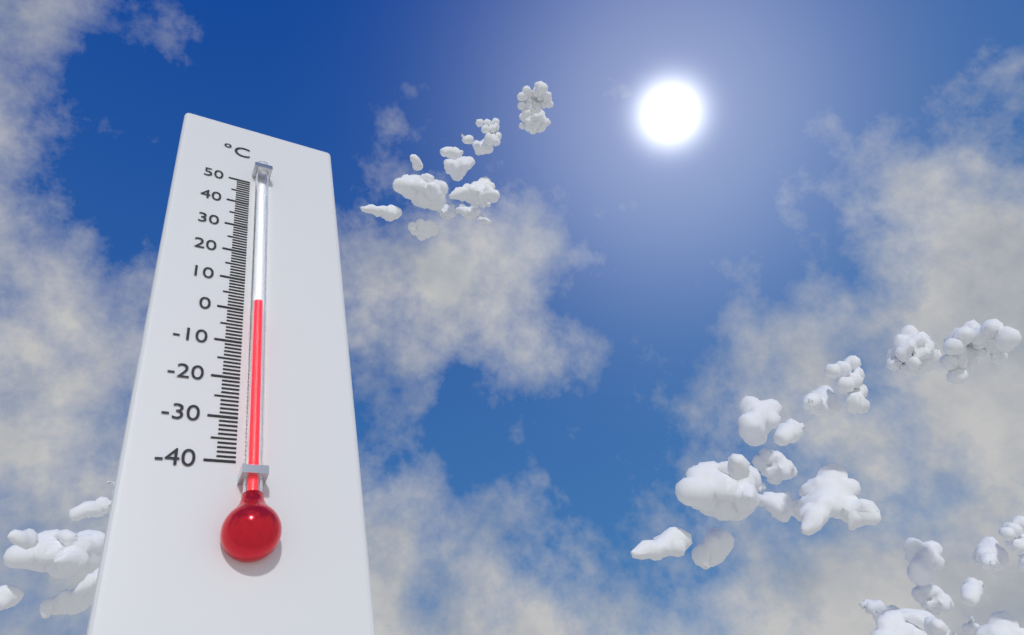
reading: 1 °C
